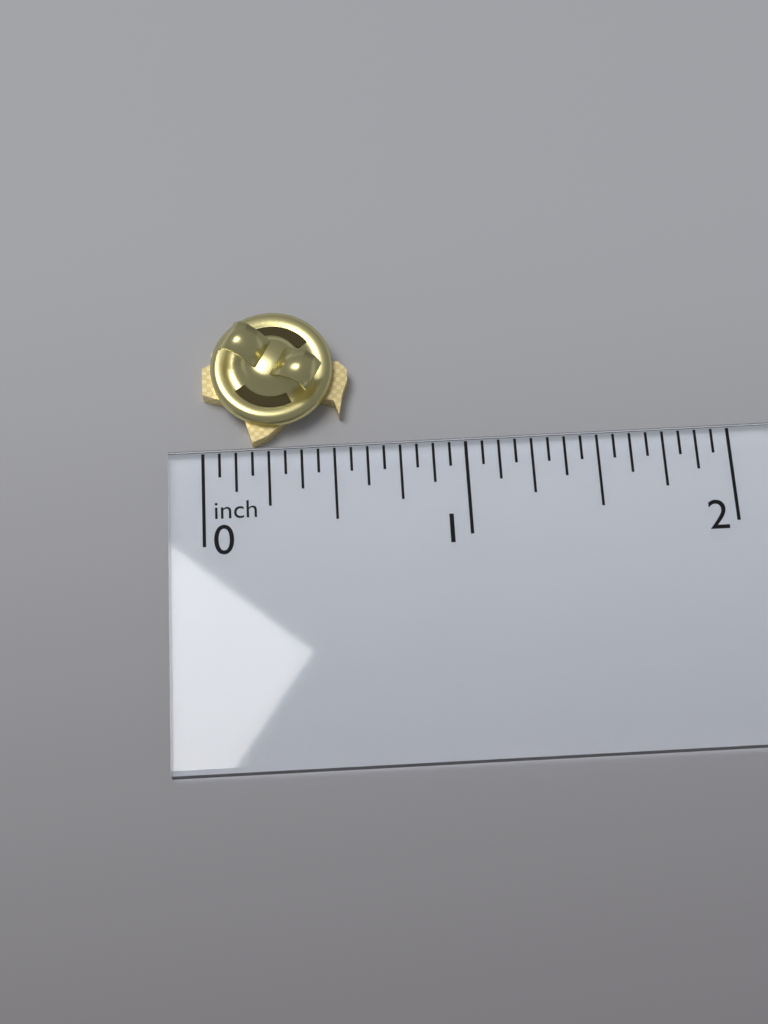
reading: 0.5625 inch
